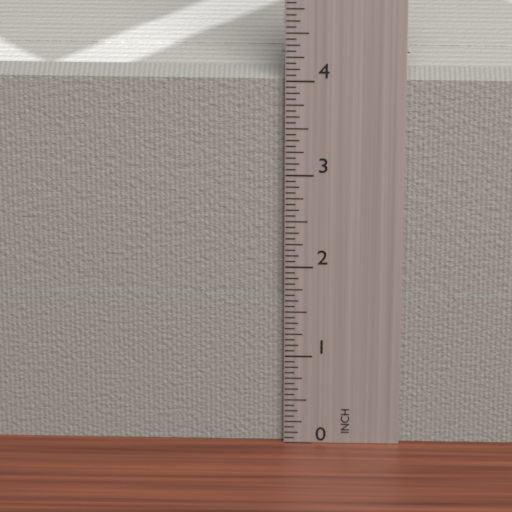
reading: 4.0000 in
